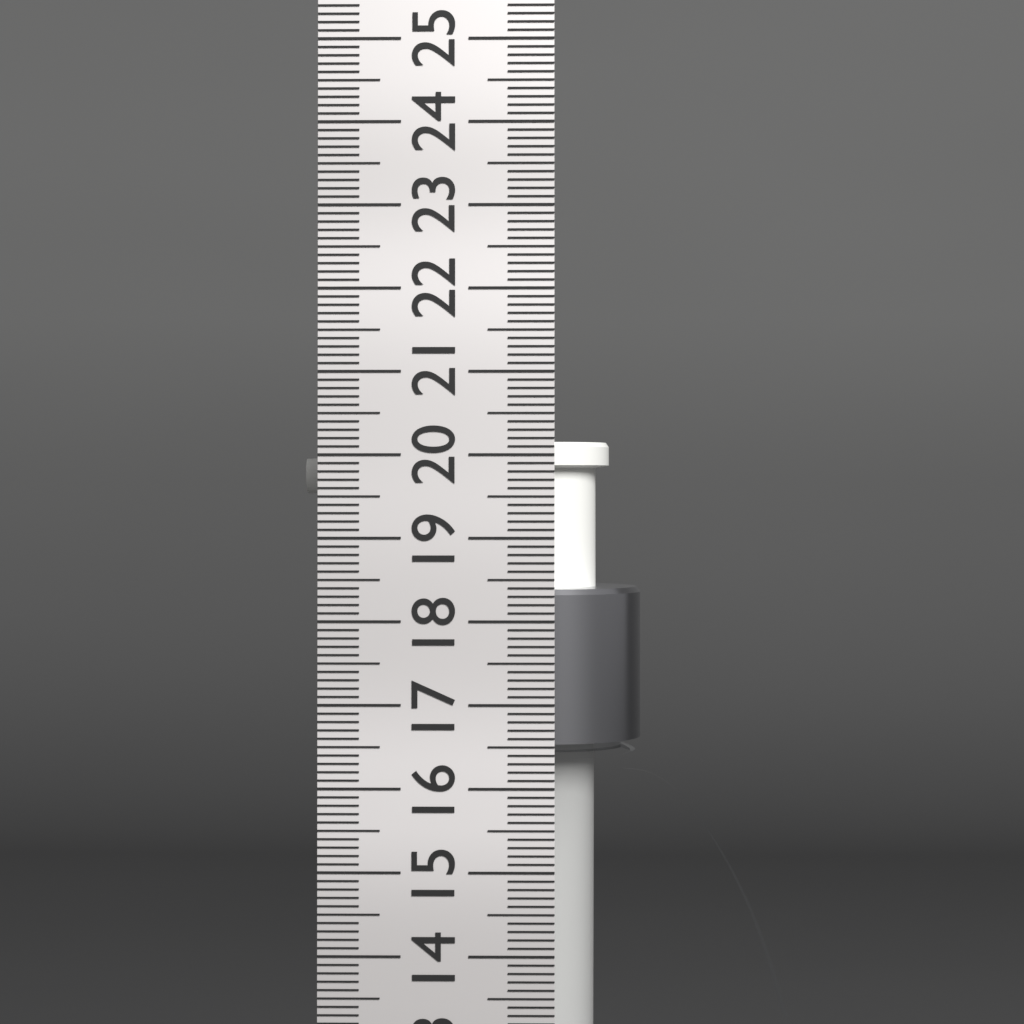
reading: 20.2 cm
